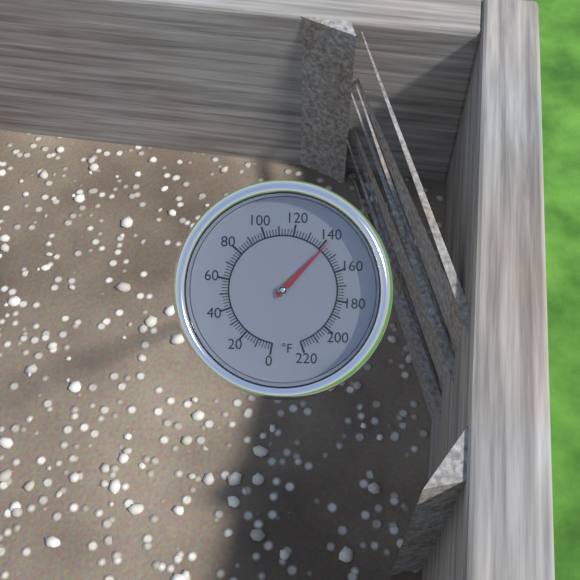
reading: 142 °F
